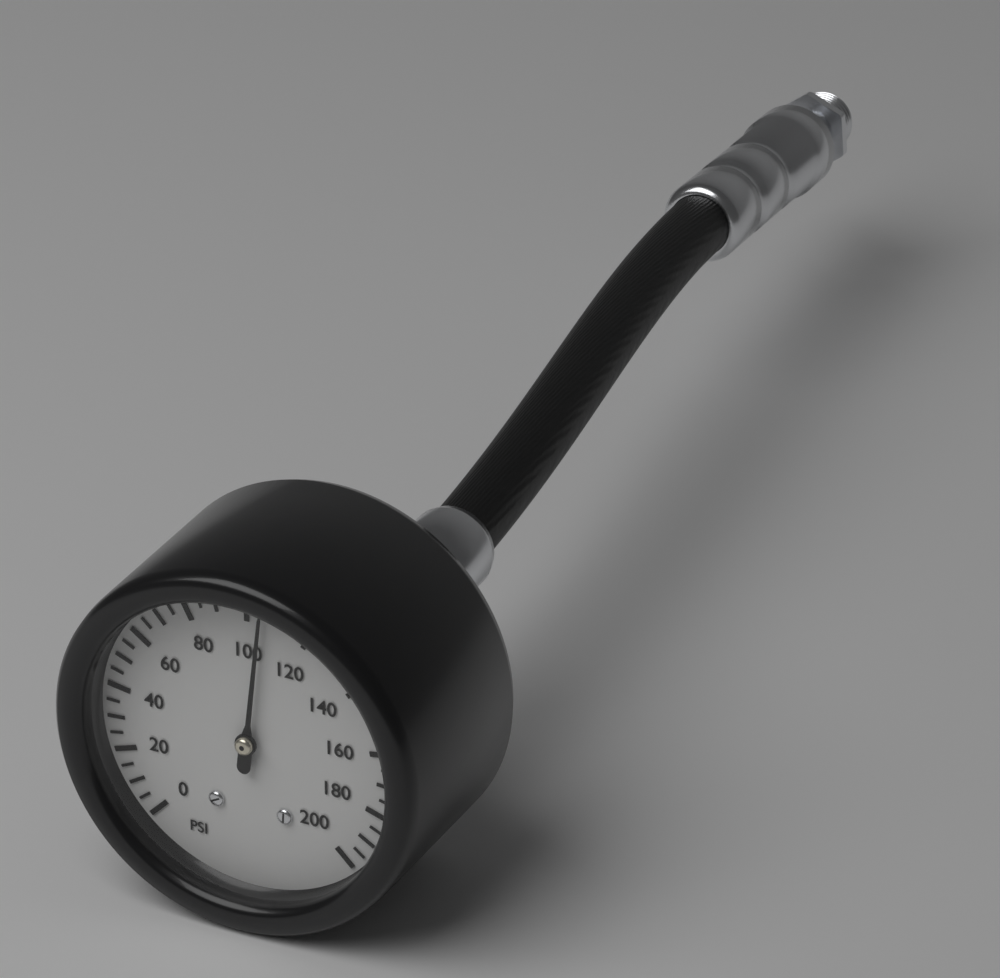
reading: 105 psi
